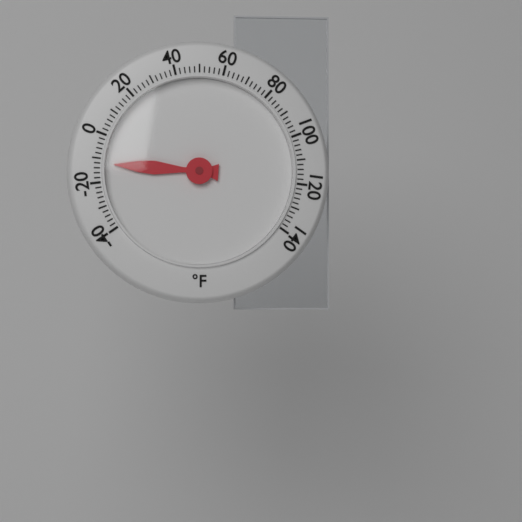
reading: -12 °F
